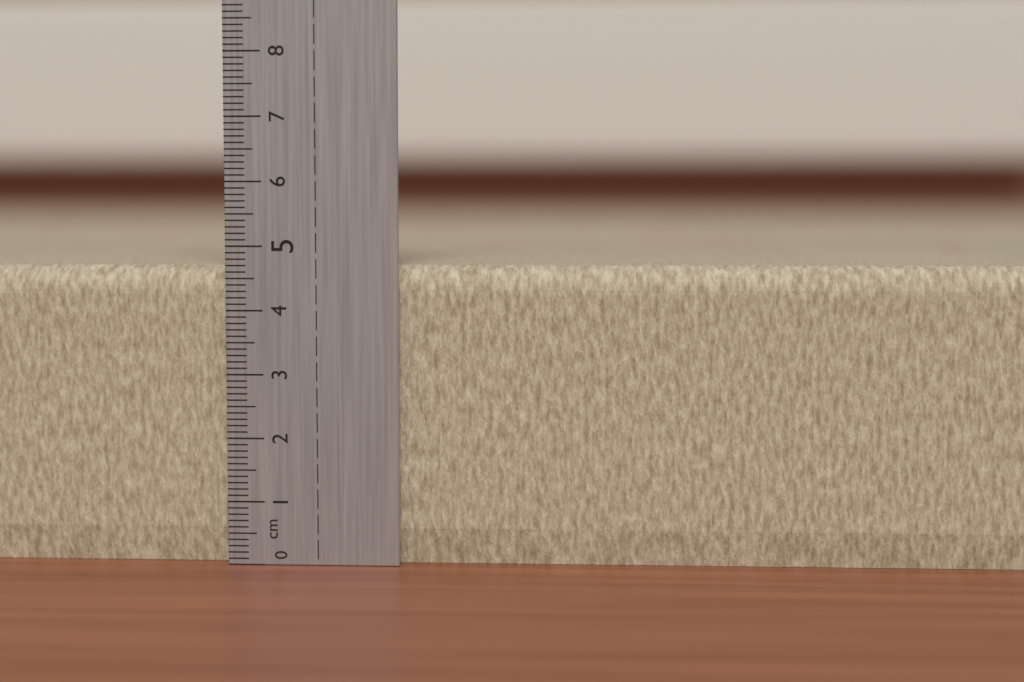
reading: 4.7 cm
